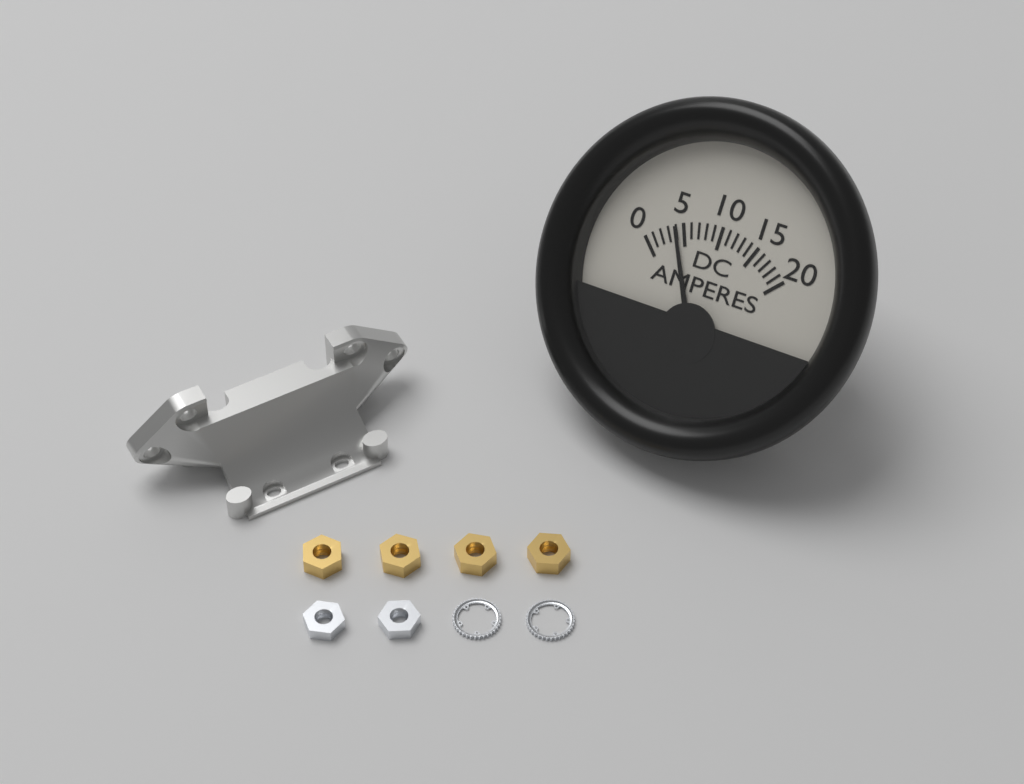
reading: 4 A
